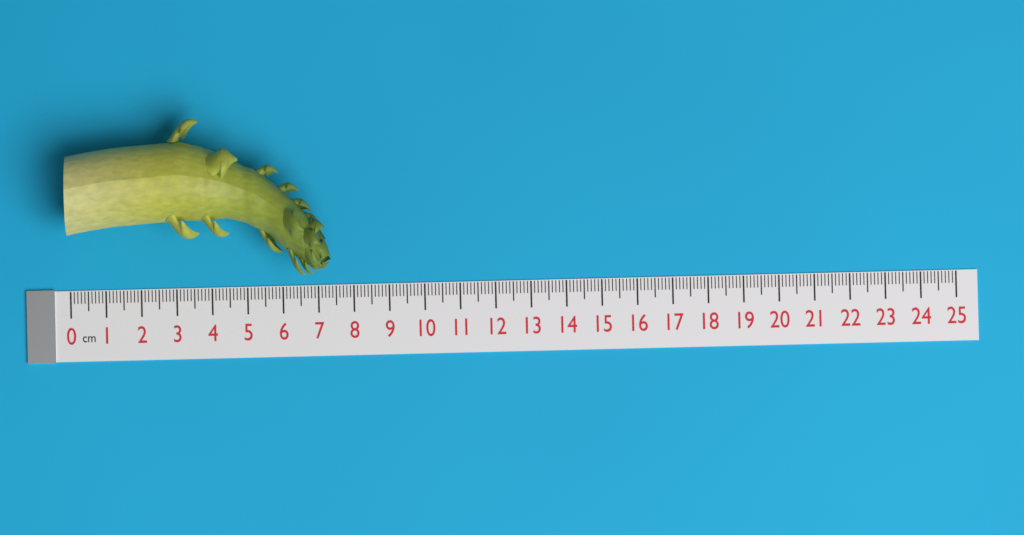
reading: 7.4 cm
